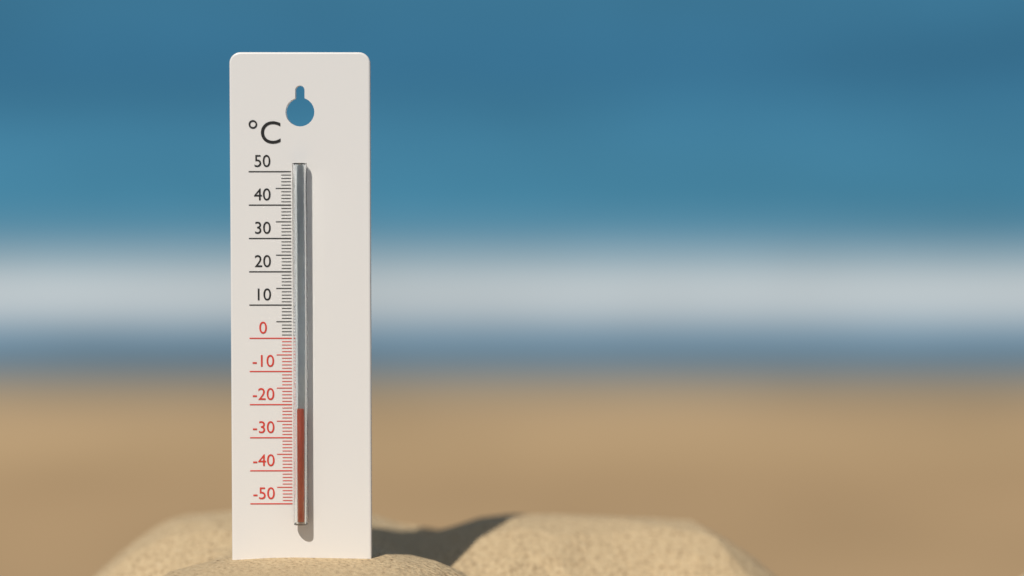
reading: -21 °C
